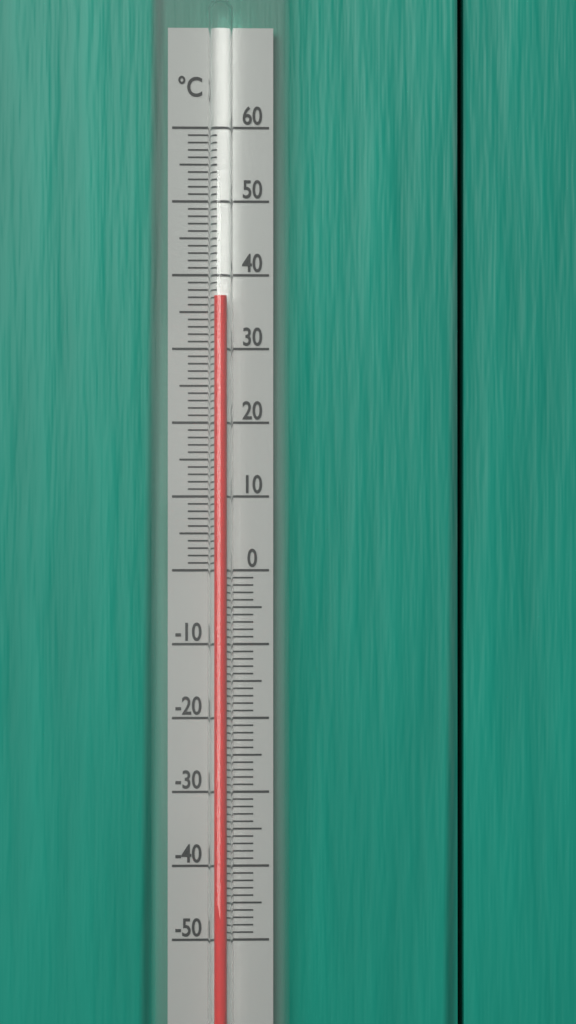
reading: 37 °C
